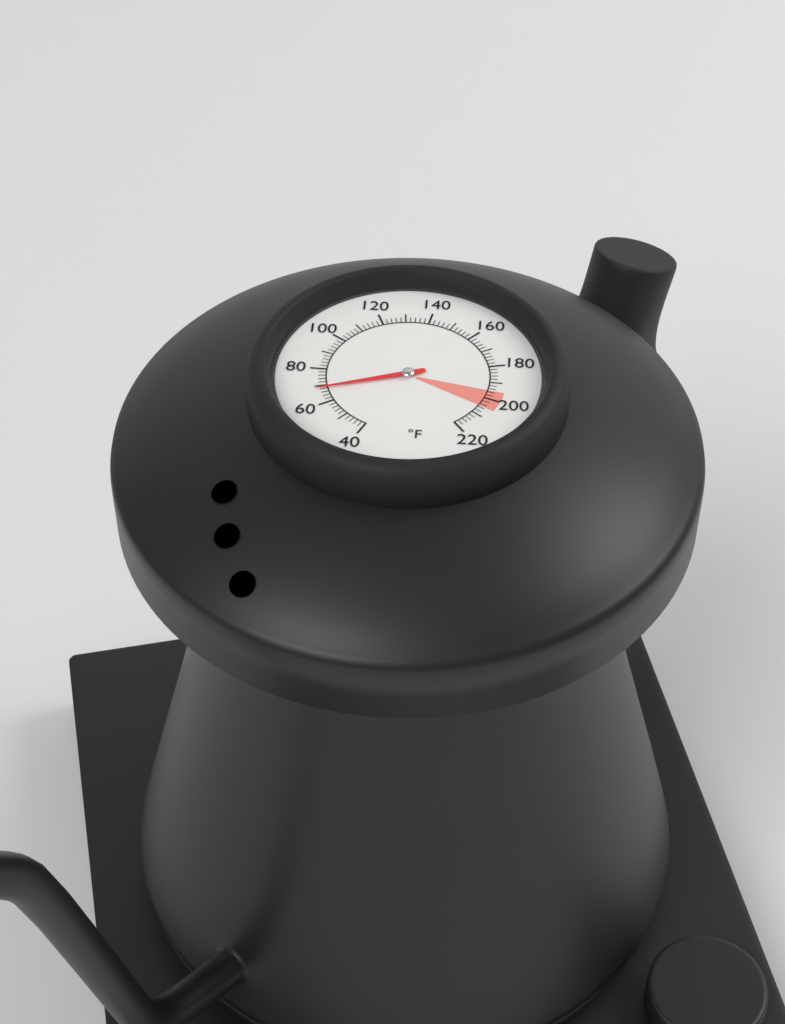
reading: 68 °F
